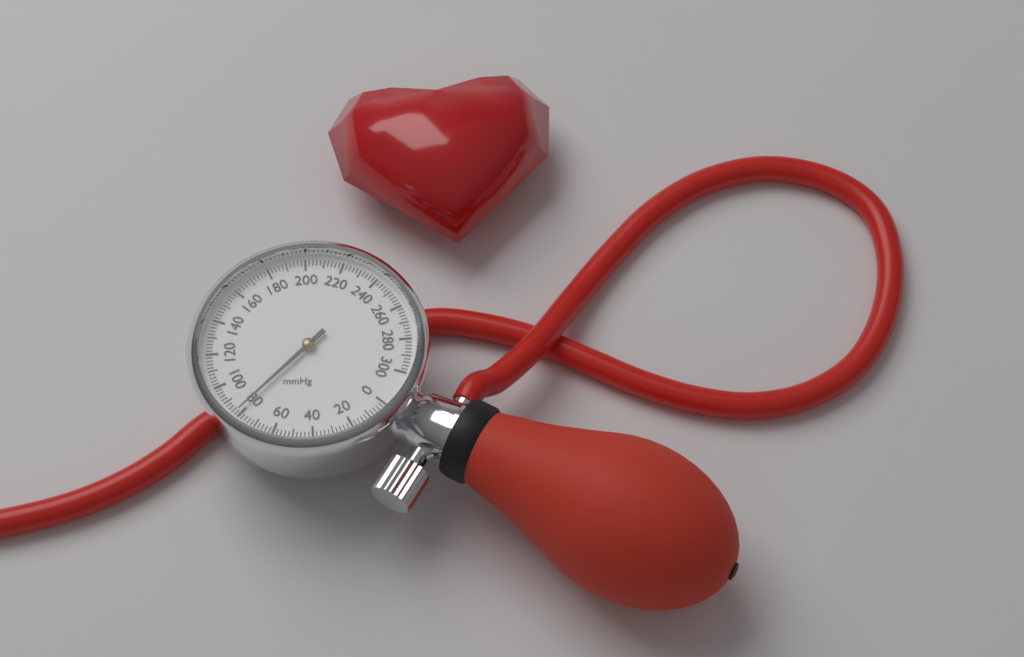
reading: 82 mmHg
